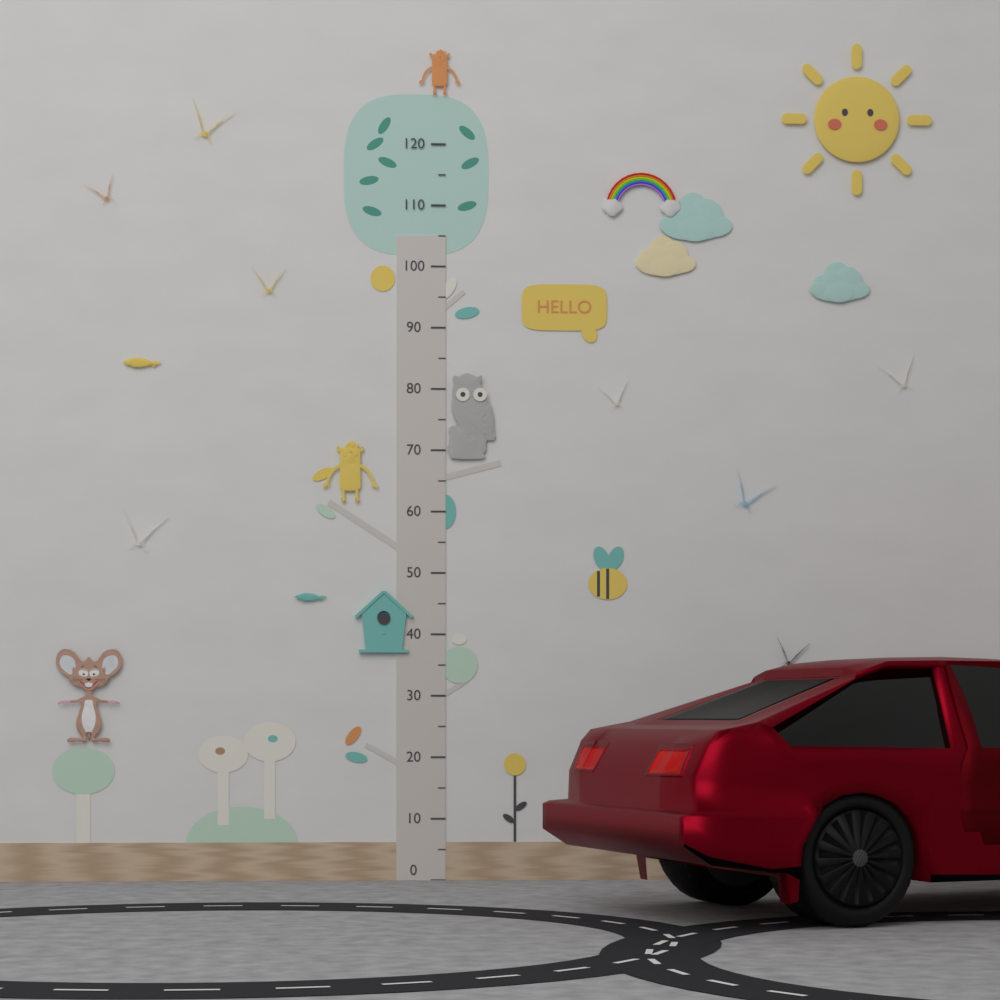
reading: 35 (no unit)
